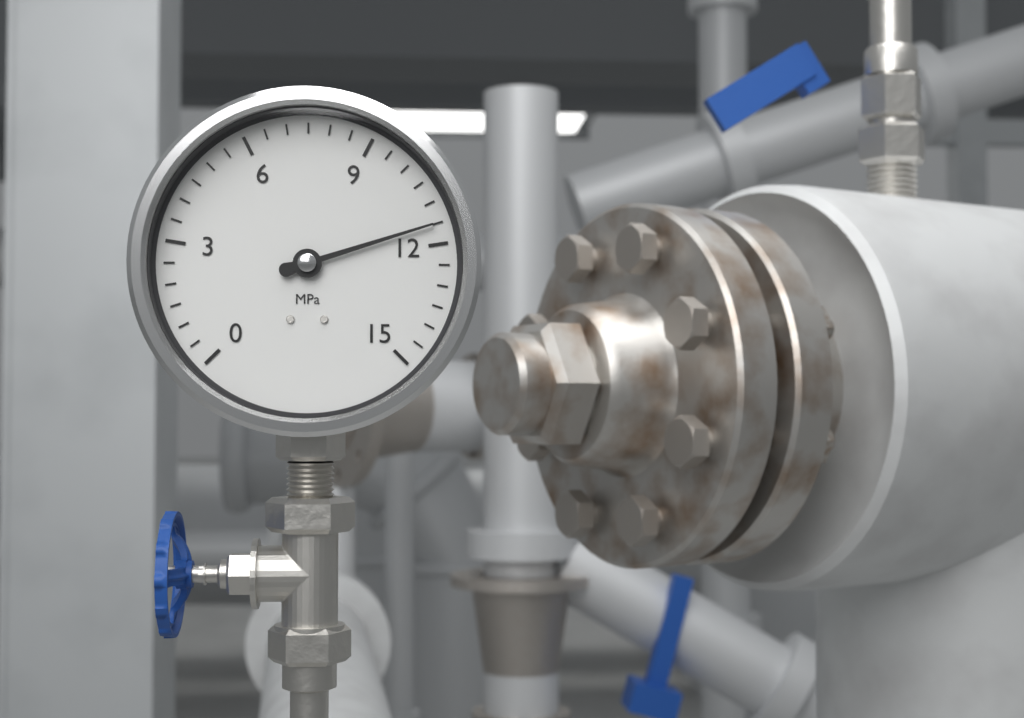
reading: 11.5 MPa
